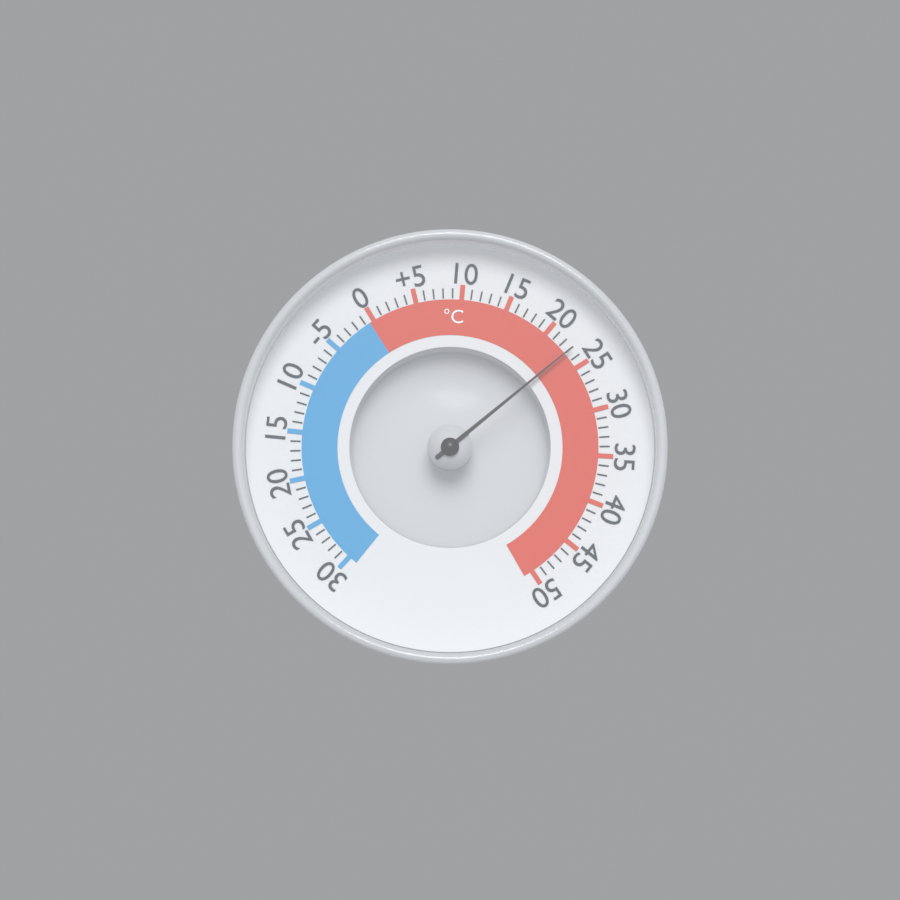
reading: 23 °C
